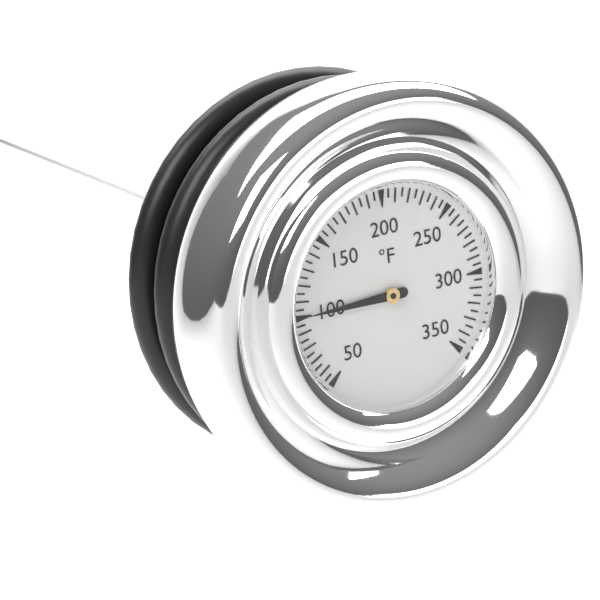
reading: 100 °F
